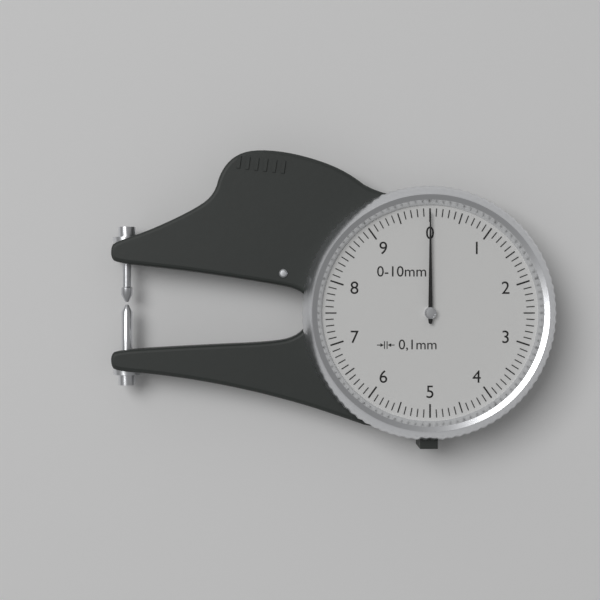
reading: 0.0 mm
